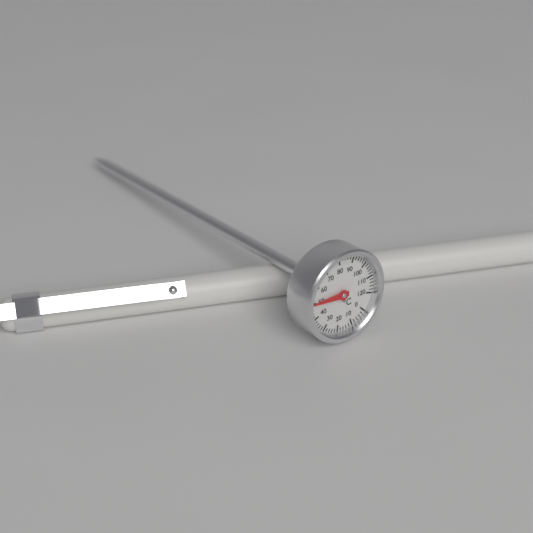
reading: 50 °C
